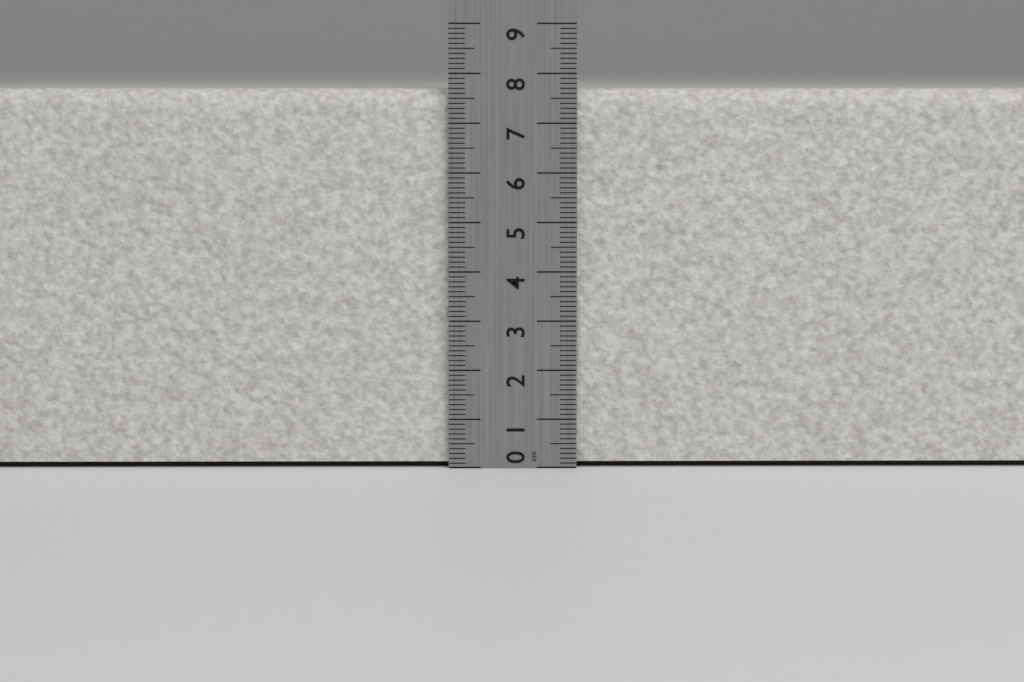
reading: 7.7 cm
